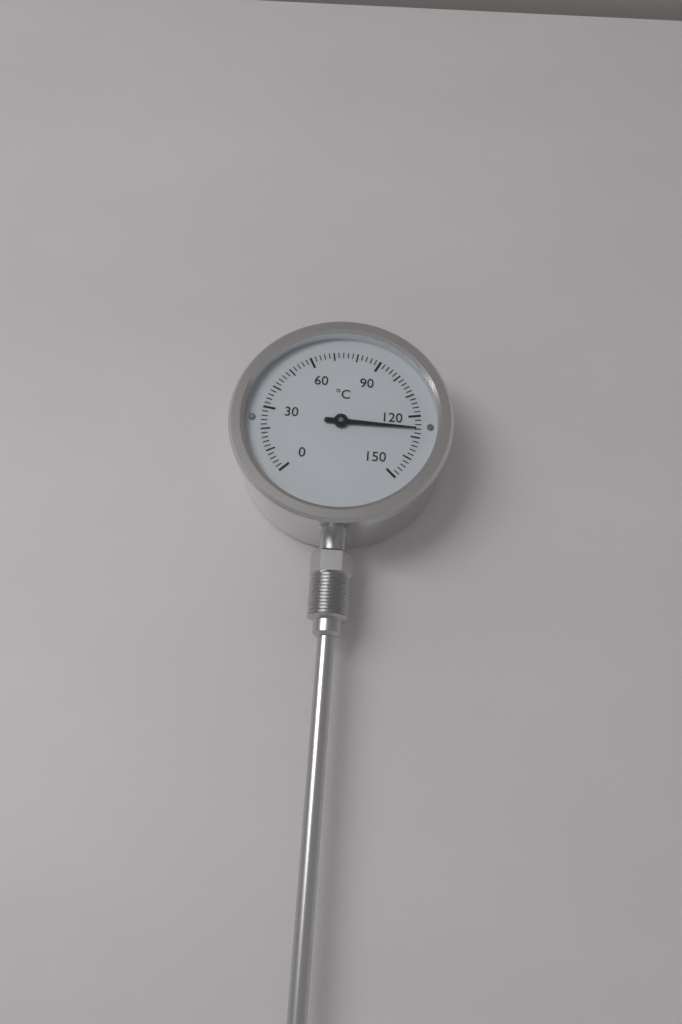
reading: 126 °C
